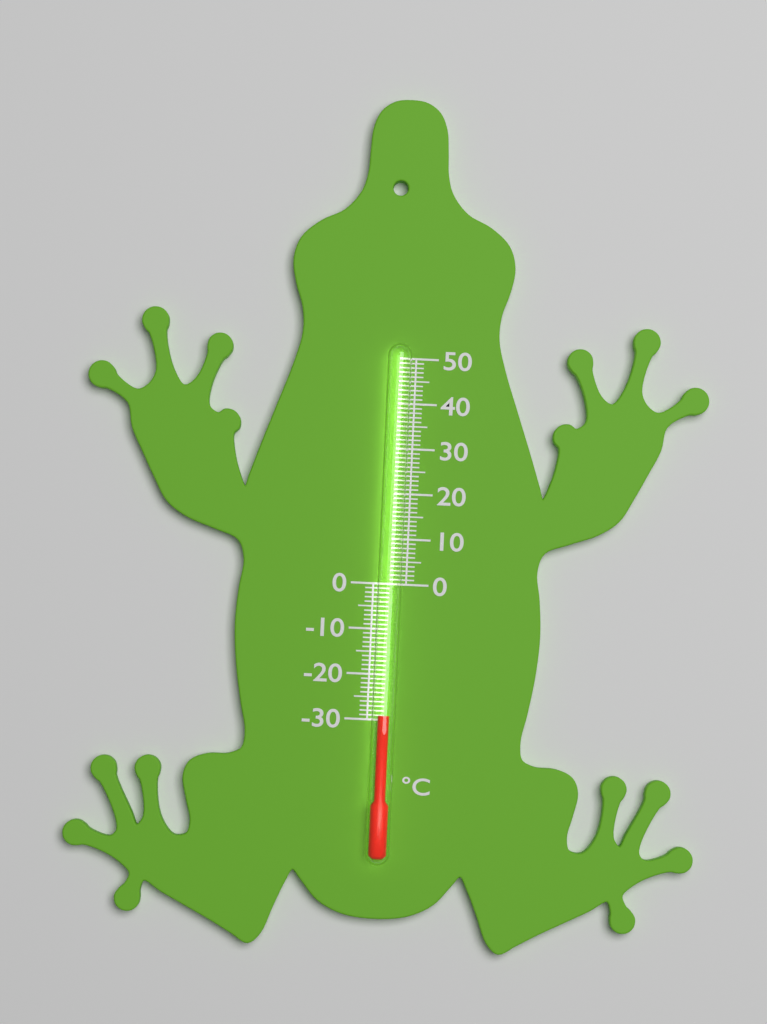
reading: -29 °C
